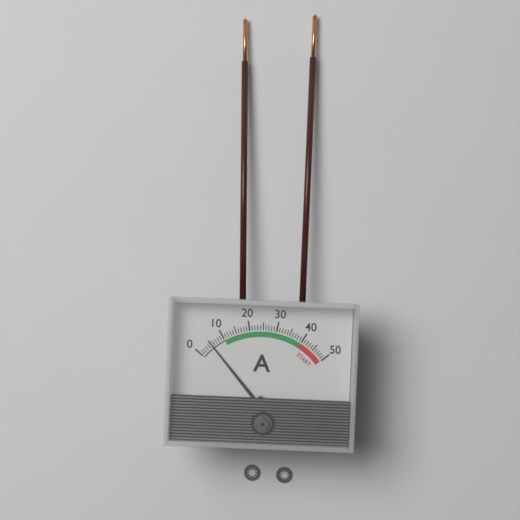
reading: 5 A
